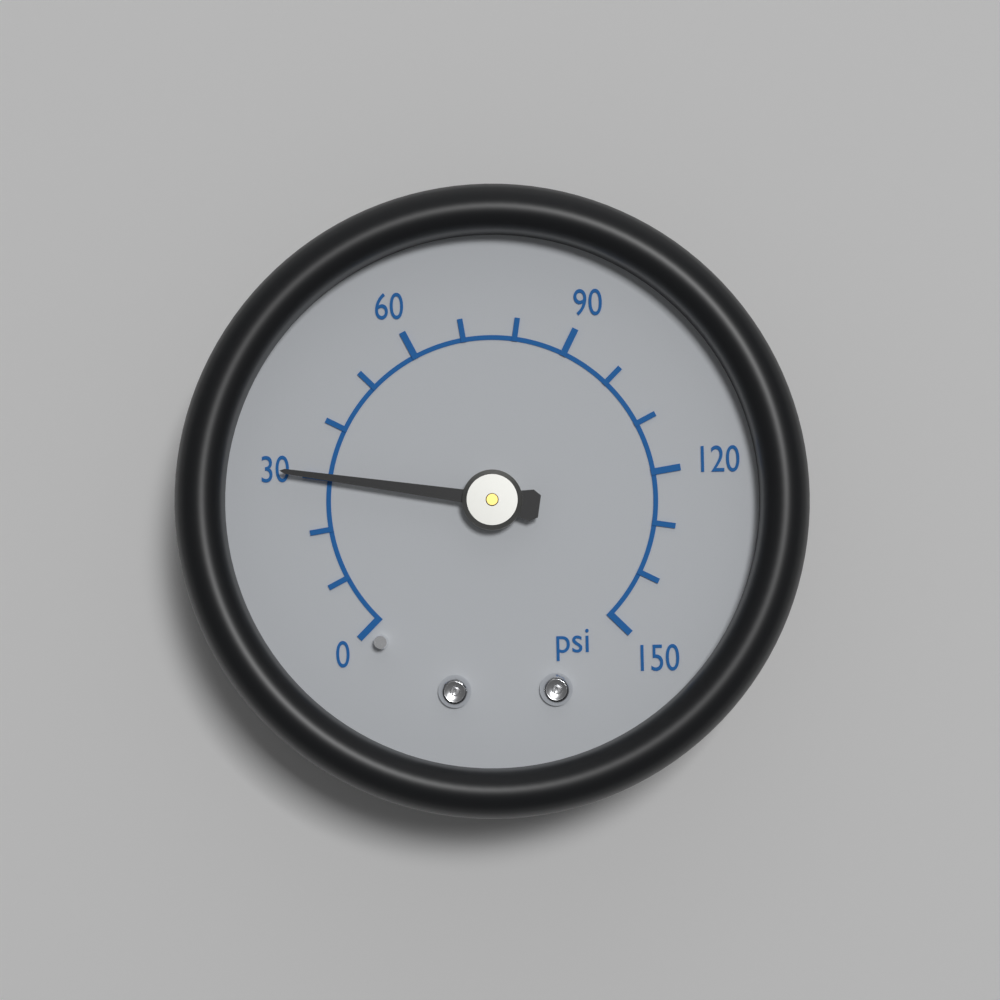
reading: 30 psi
